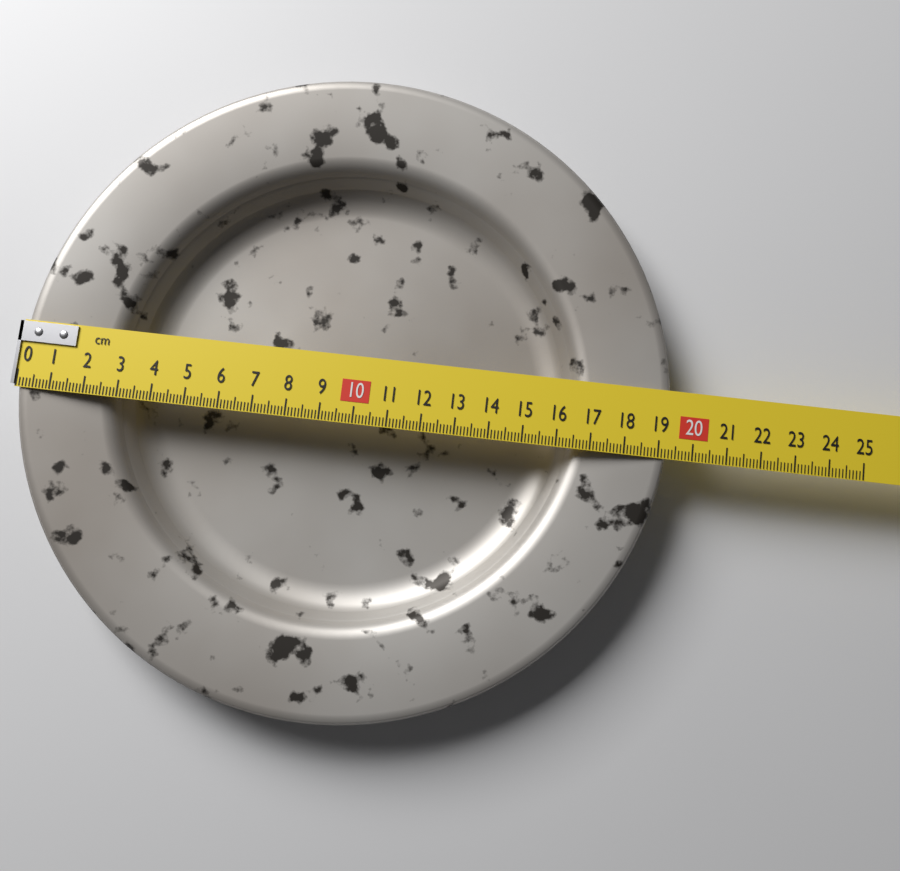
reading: 19.3 cm
